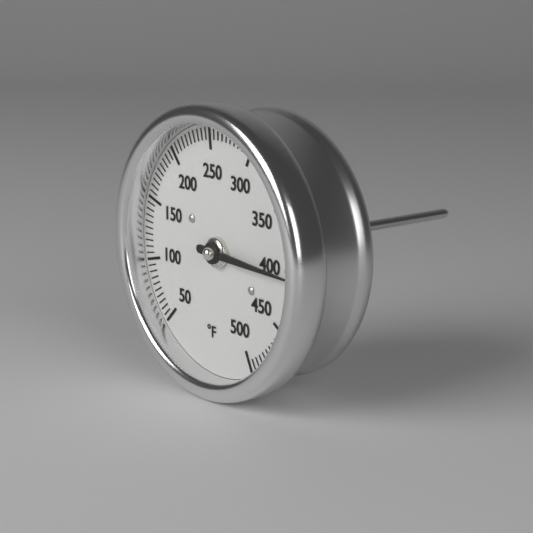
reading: 405 °F
